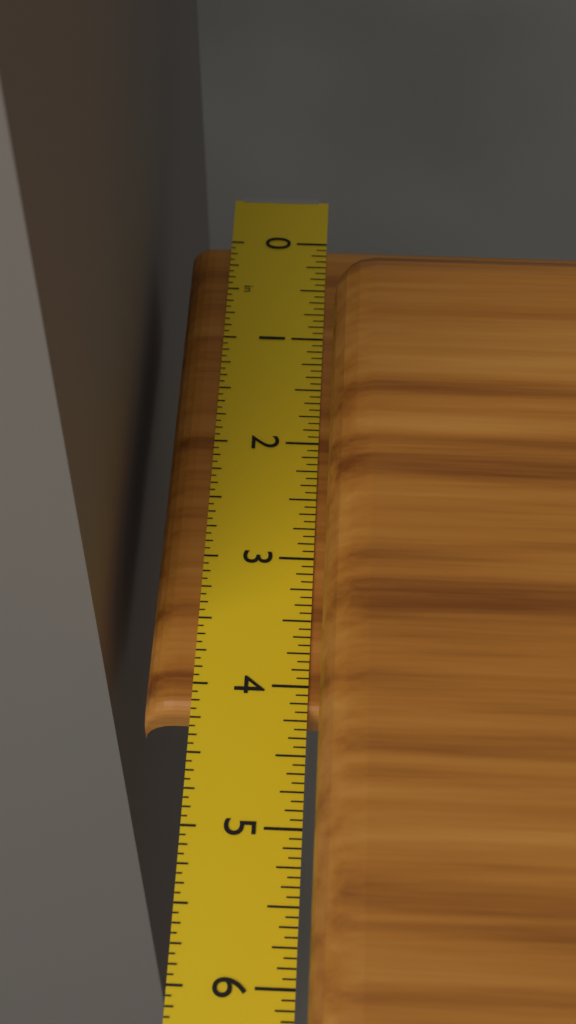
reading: 4.1875 in
